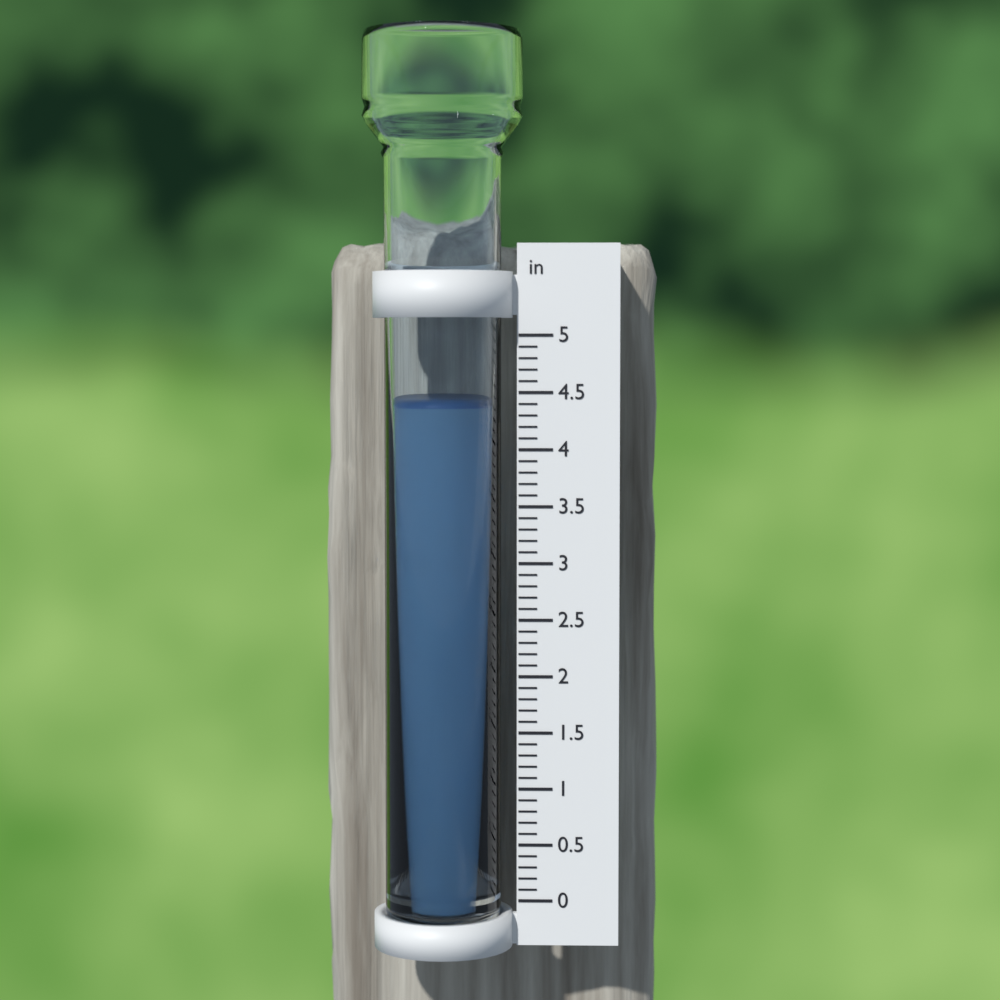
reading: 4.4 in
